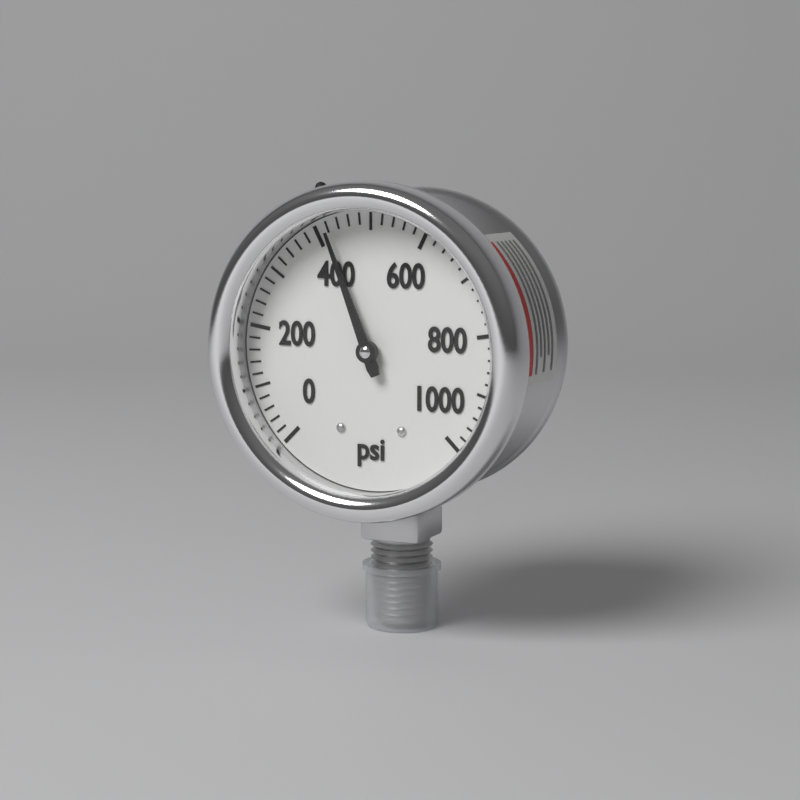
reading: 420 psi
